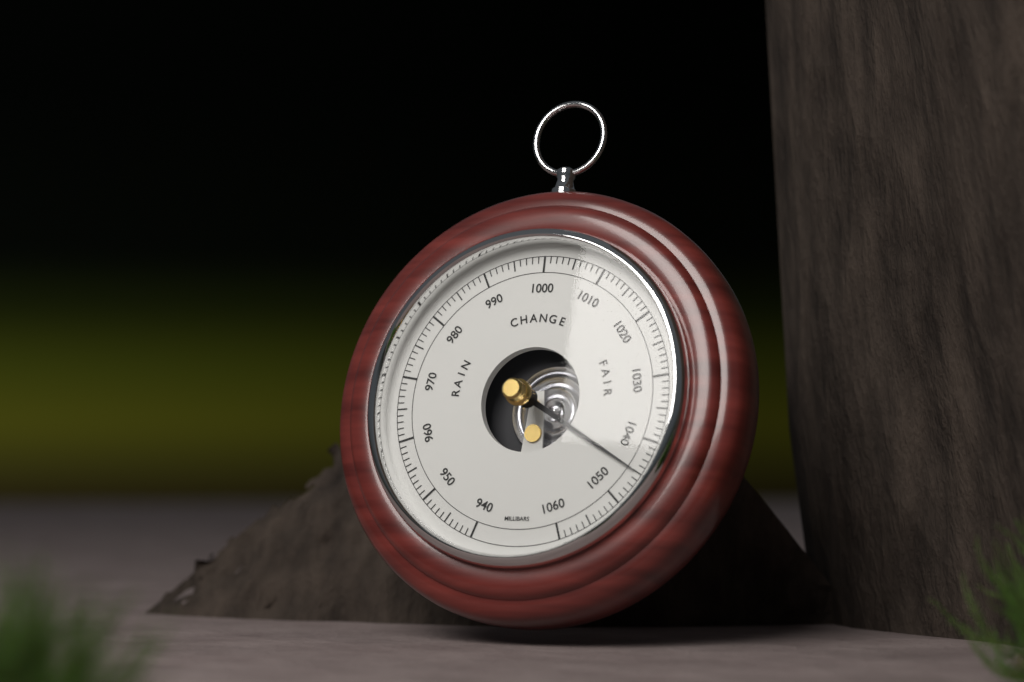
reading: 1045 mbar
